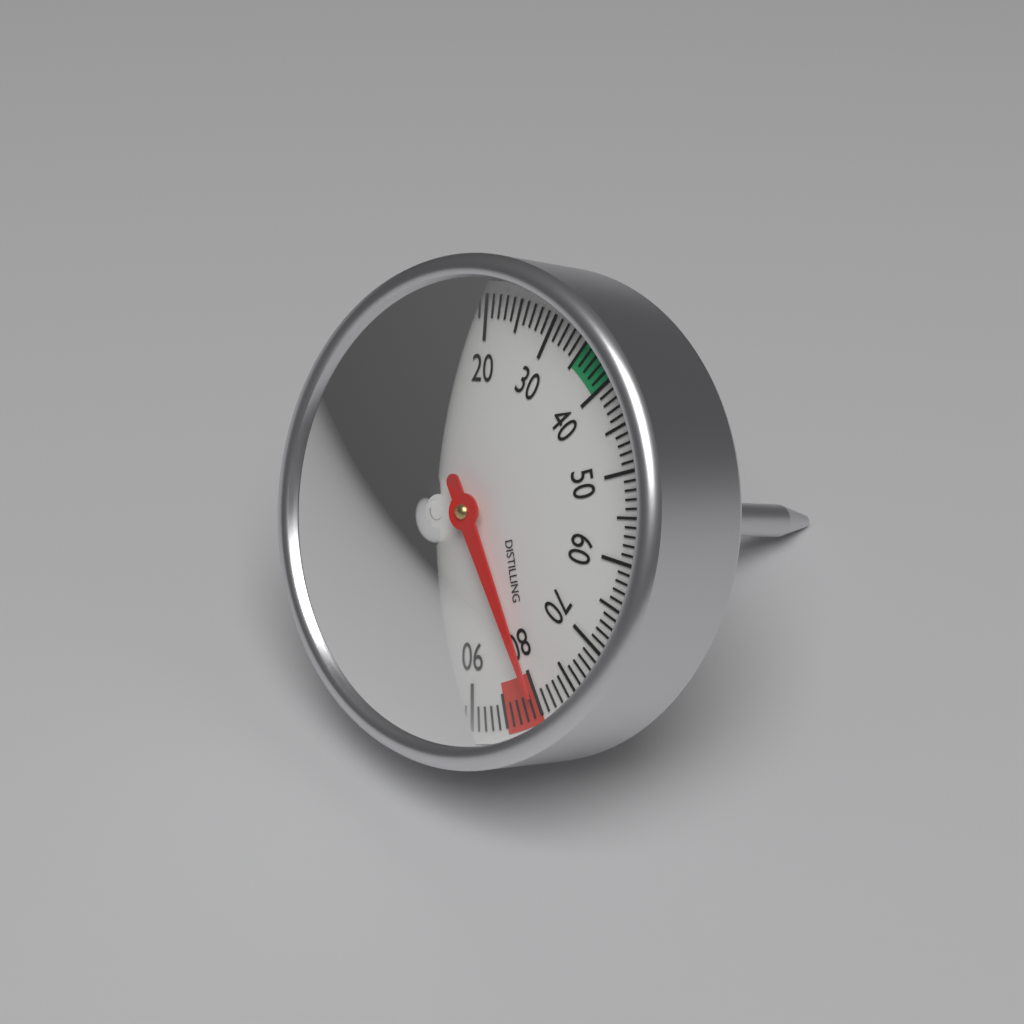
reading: 80 °C
